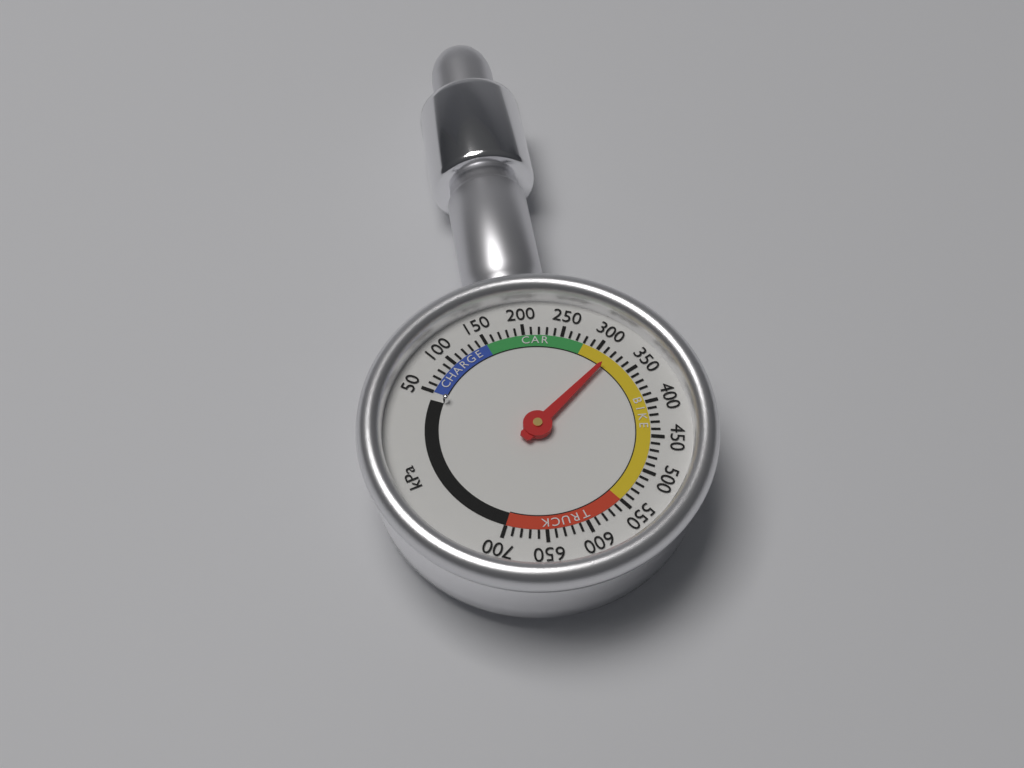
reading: 320 kPa
